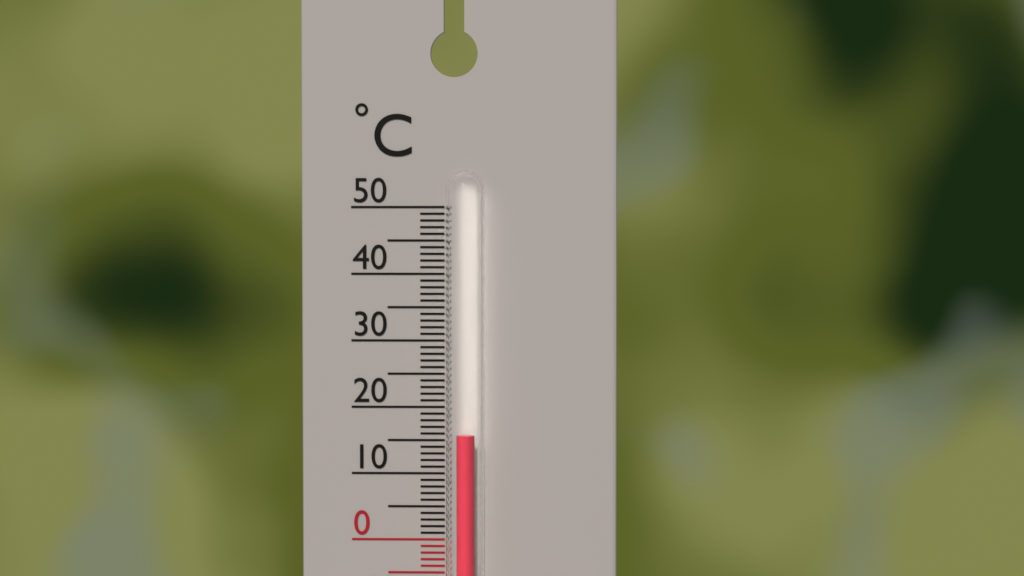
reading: 16 °C
